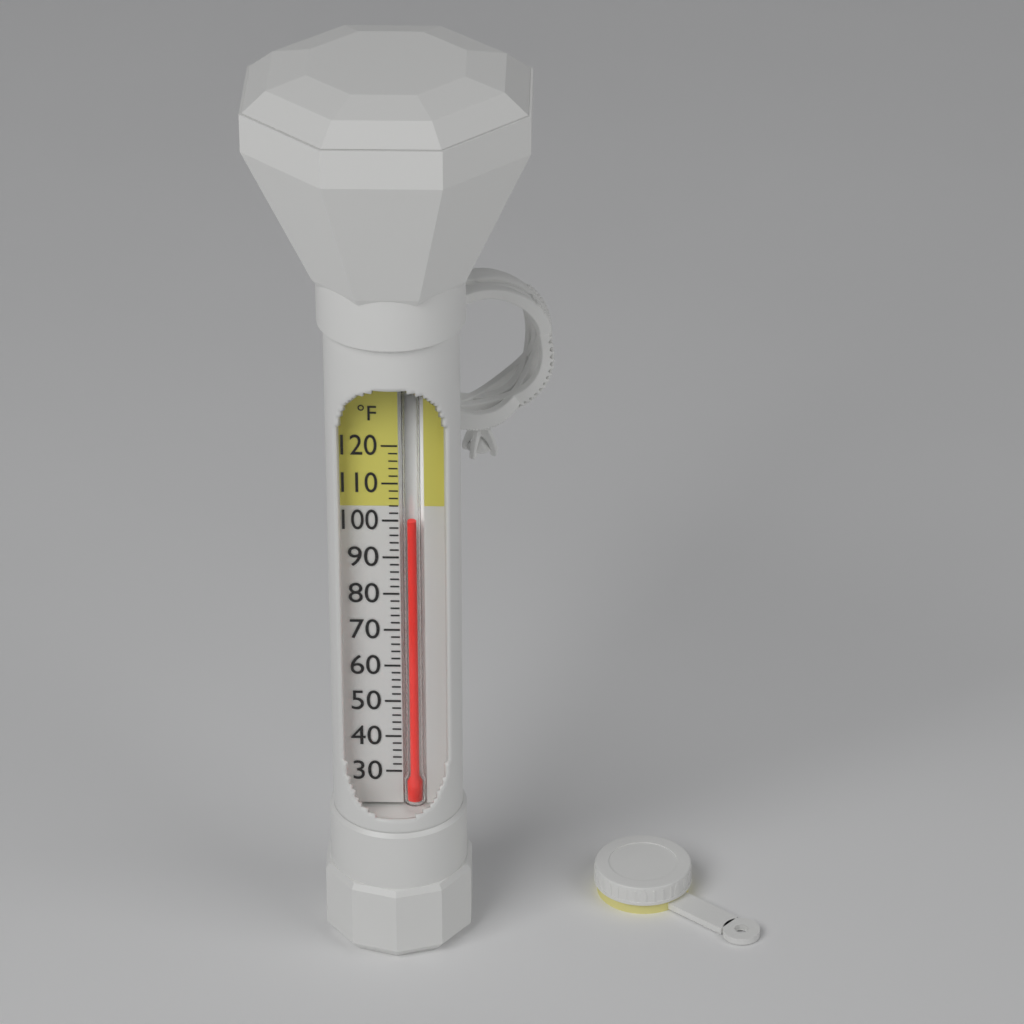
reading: 100 °F
